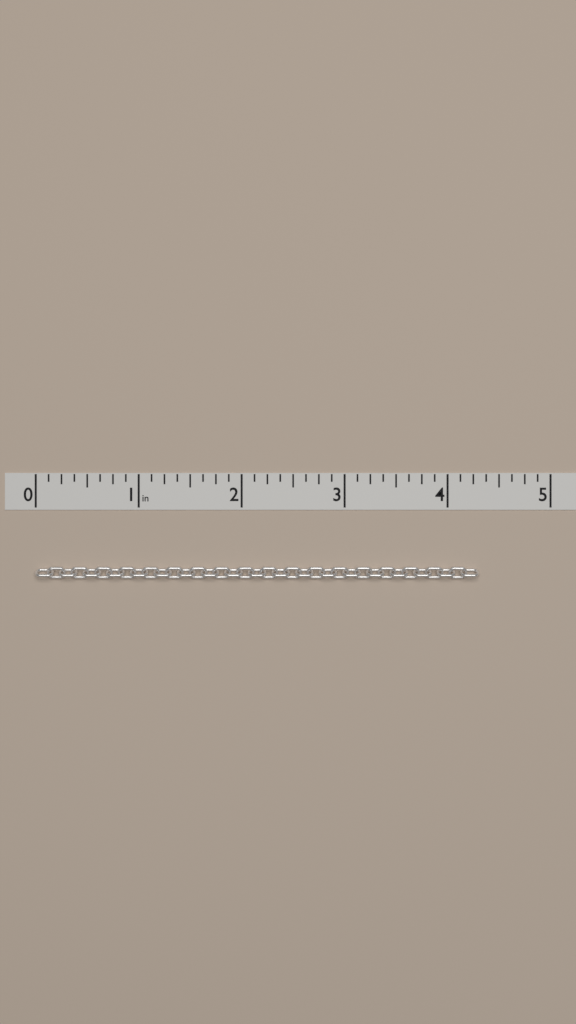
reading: 4.300 in
